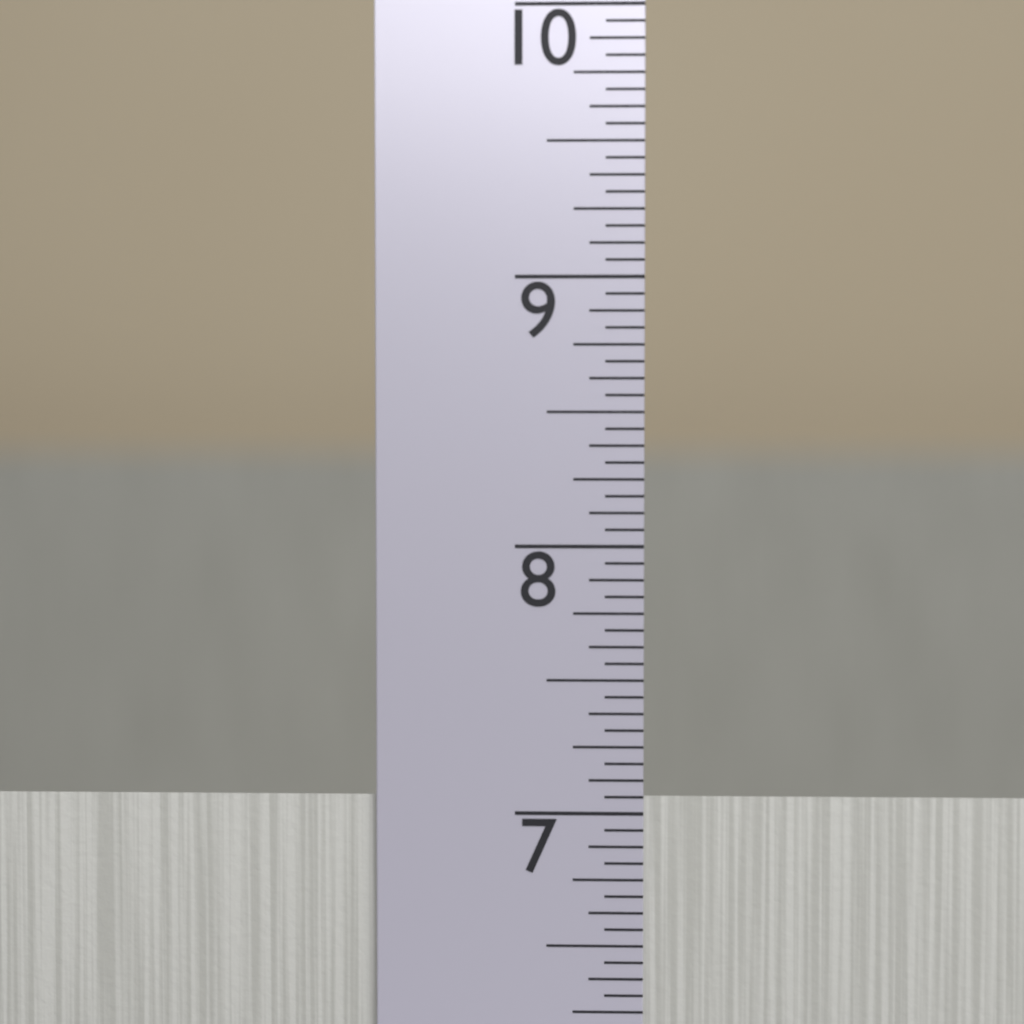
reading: 7.0625 in
